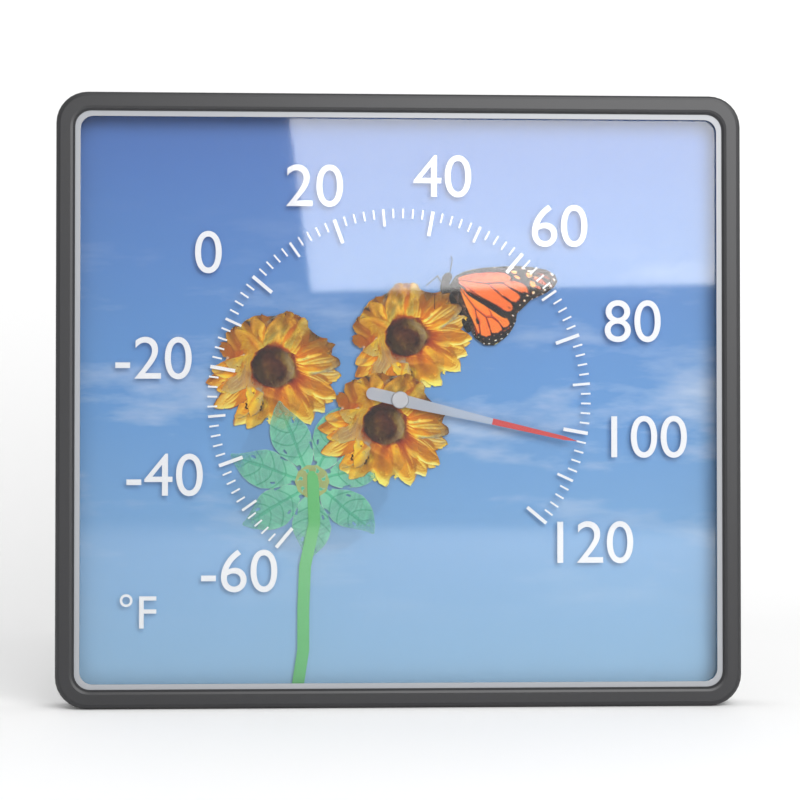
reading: 102 °F
